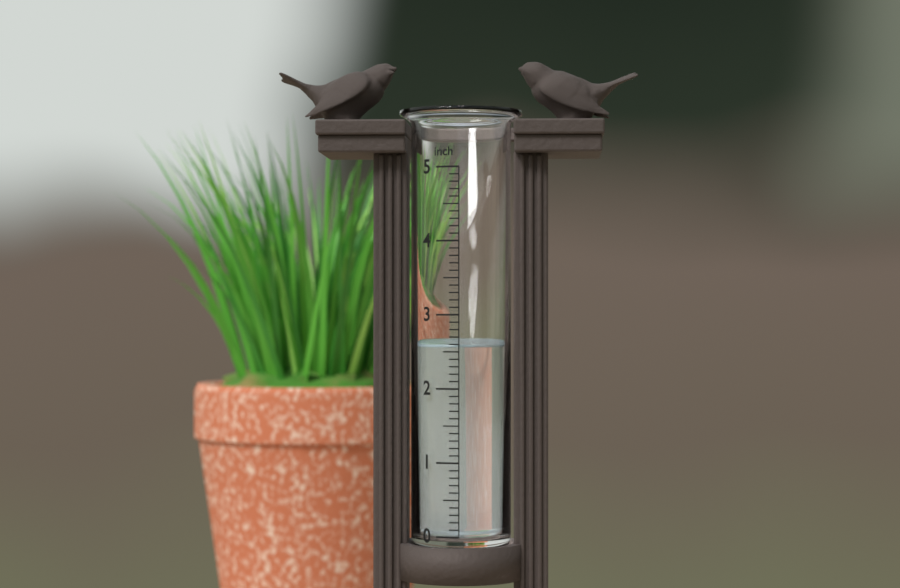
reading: 2.6 inch
